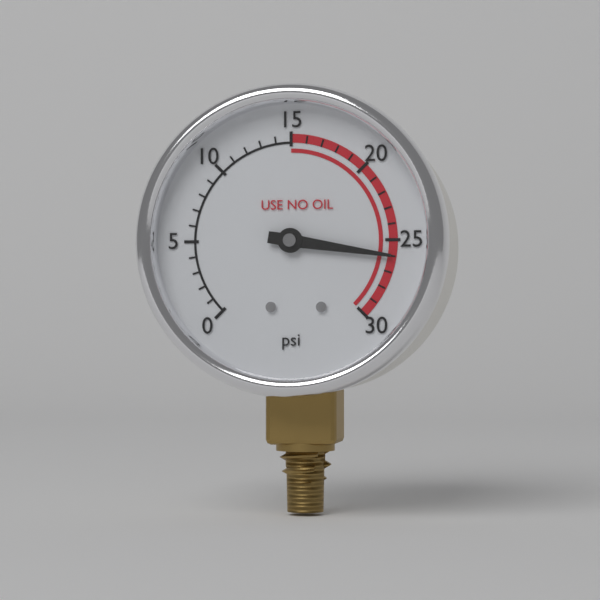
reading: 26 psi
